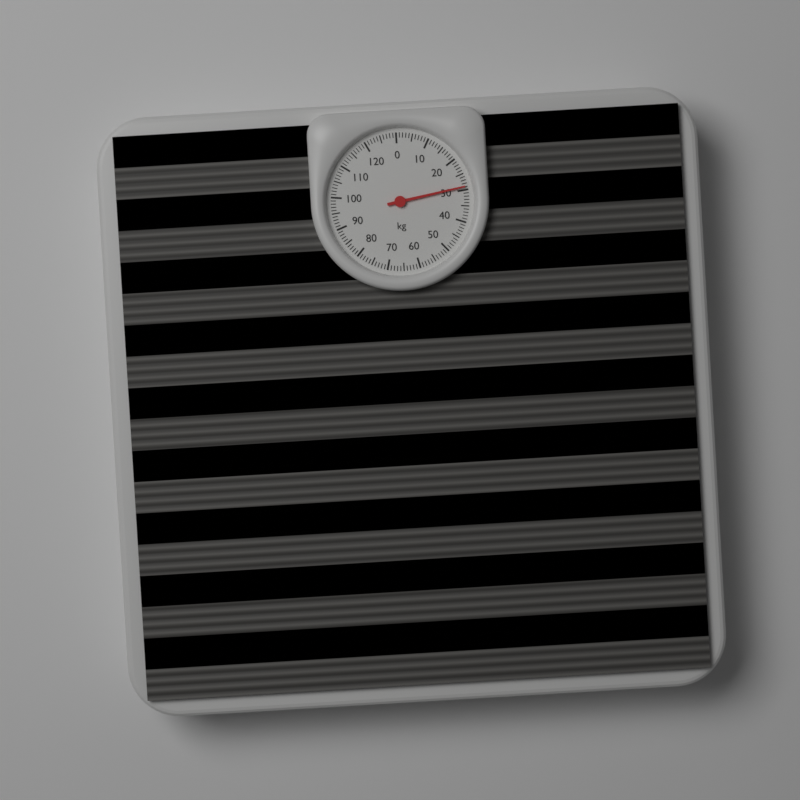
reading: 29 kg
